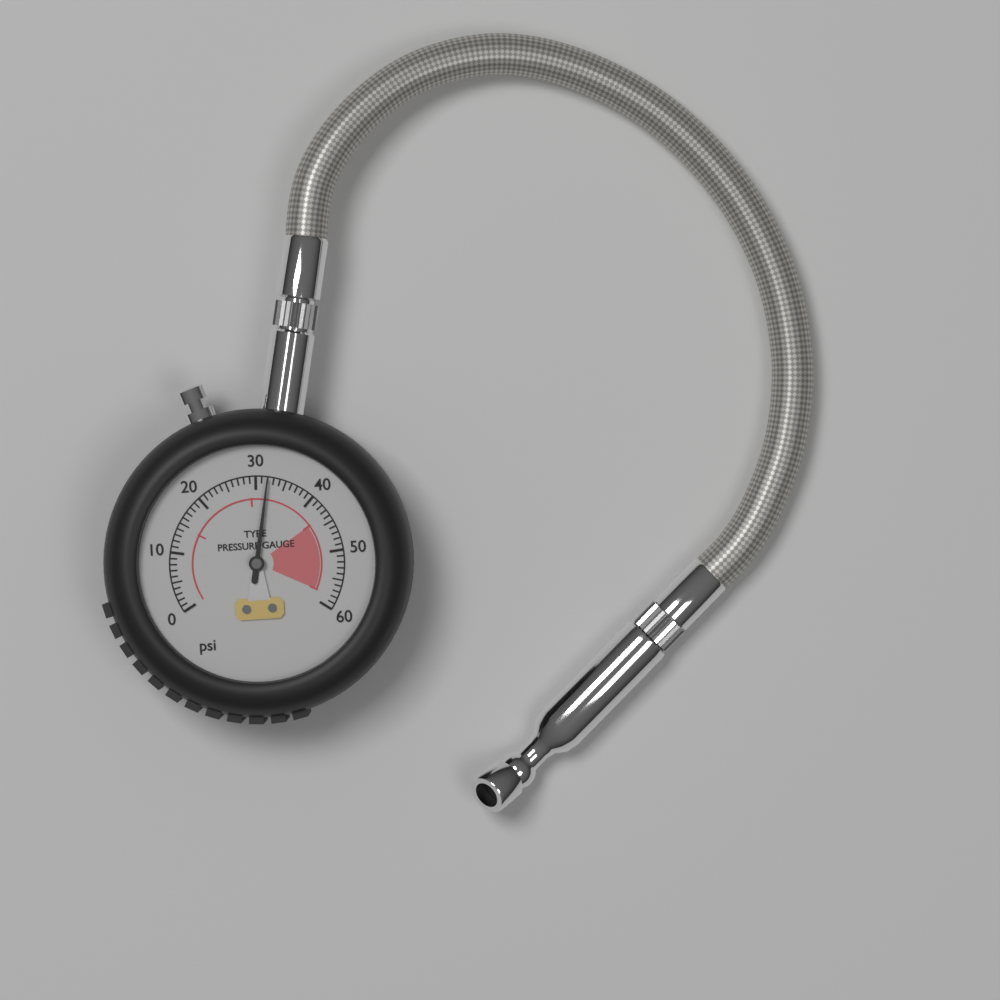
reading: 32 psi
